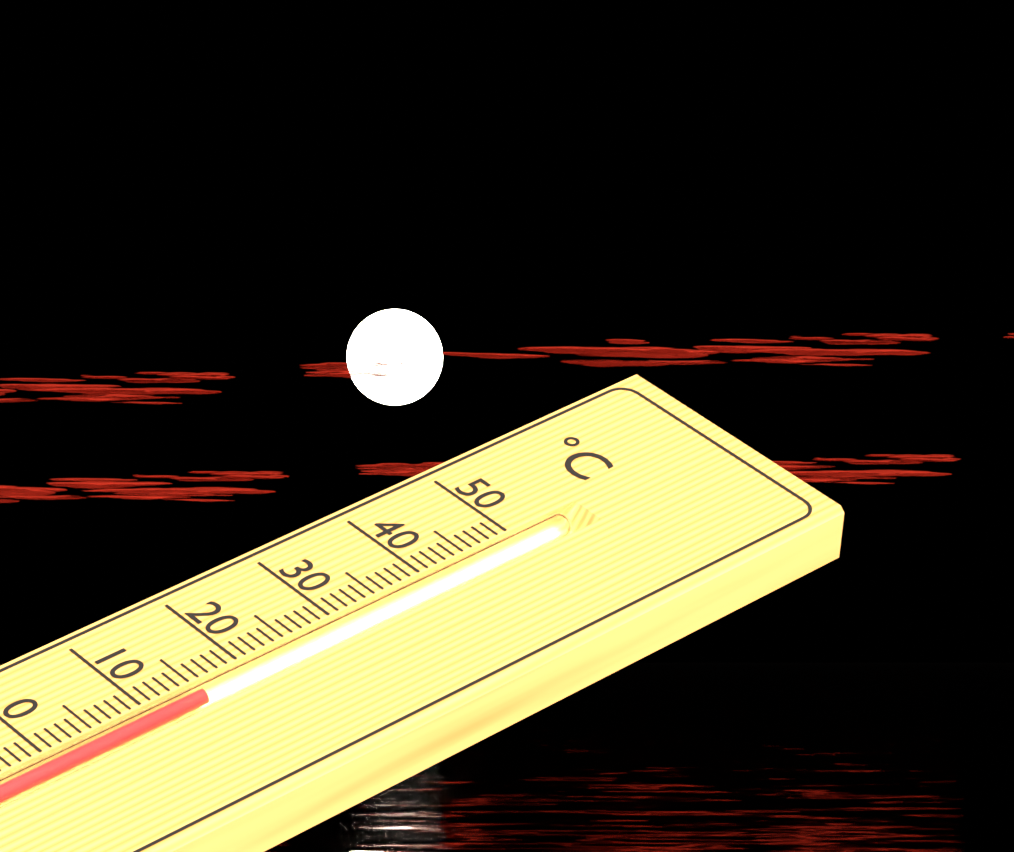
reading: 15 °C
